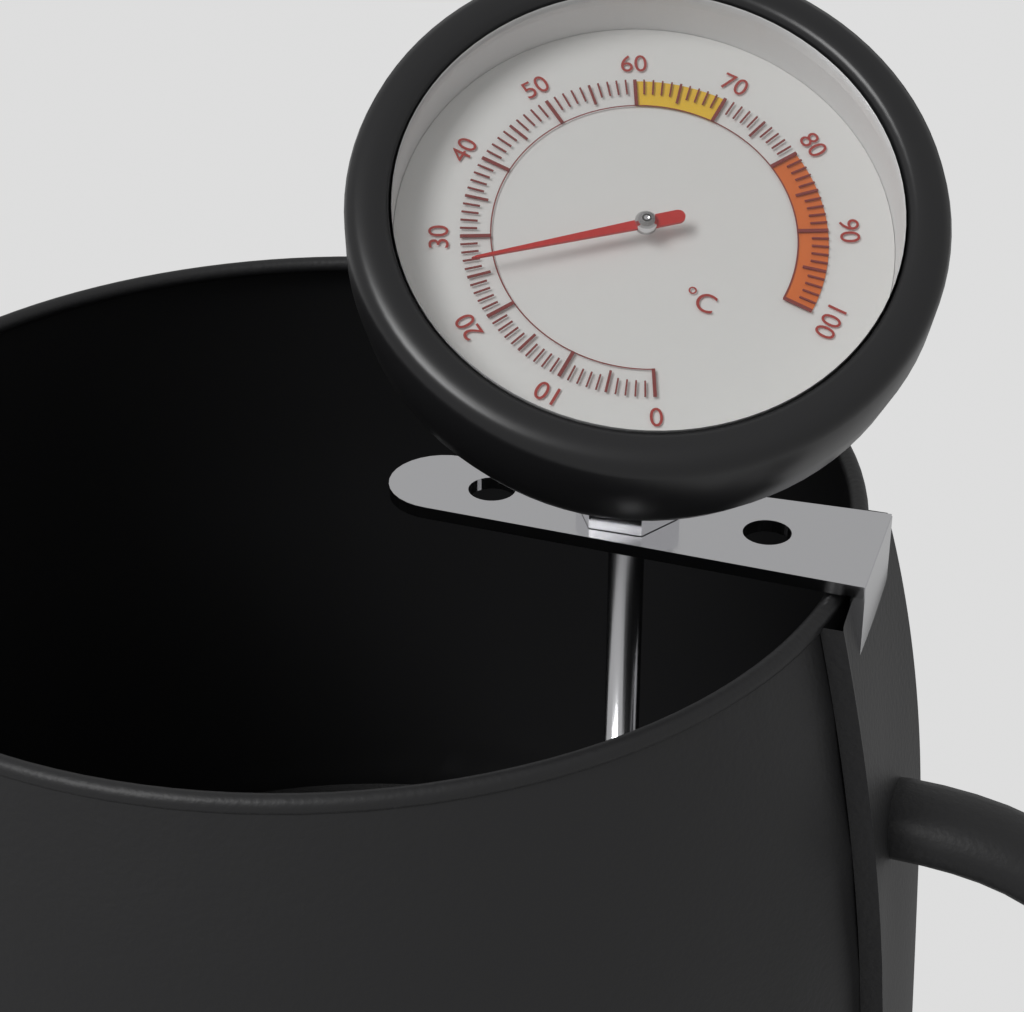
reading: 26 °C
